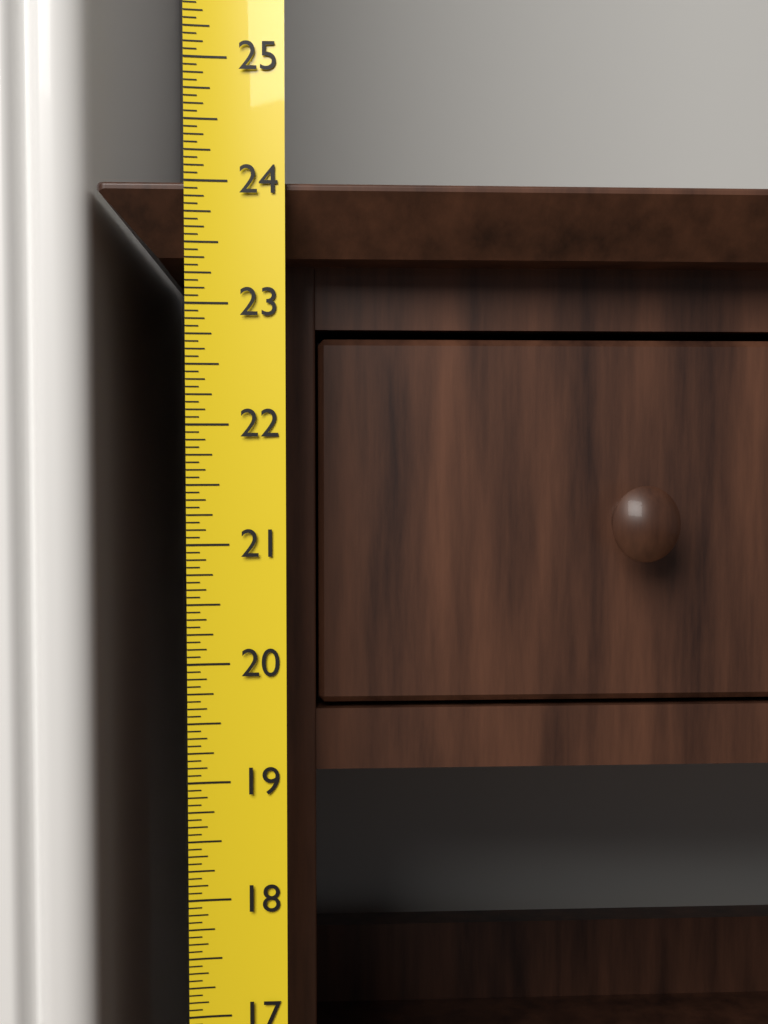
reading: 24.0000 (no unit)
